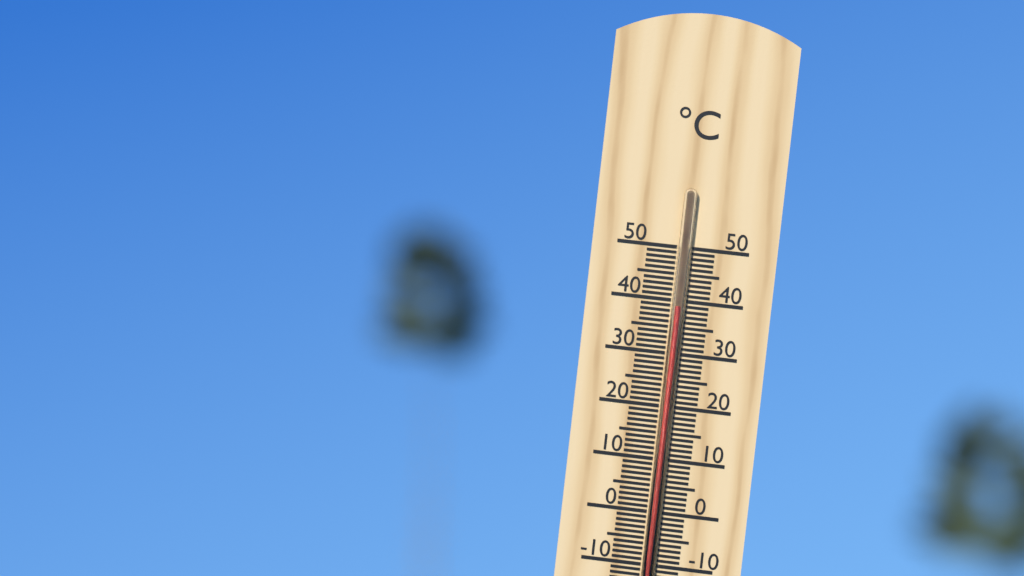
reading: 39 °C
